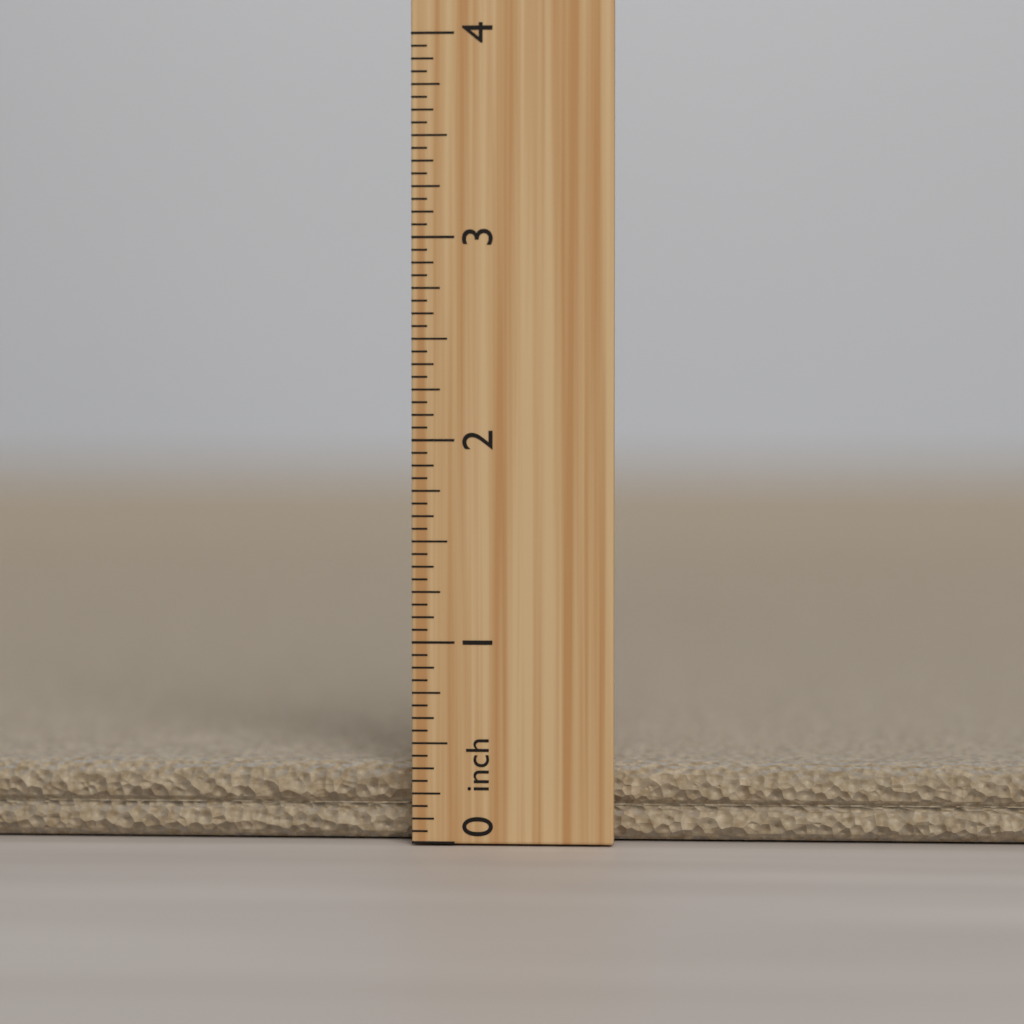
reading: 0.3750 inch
